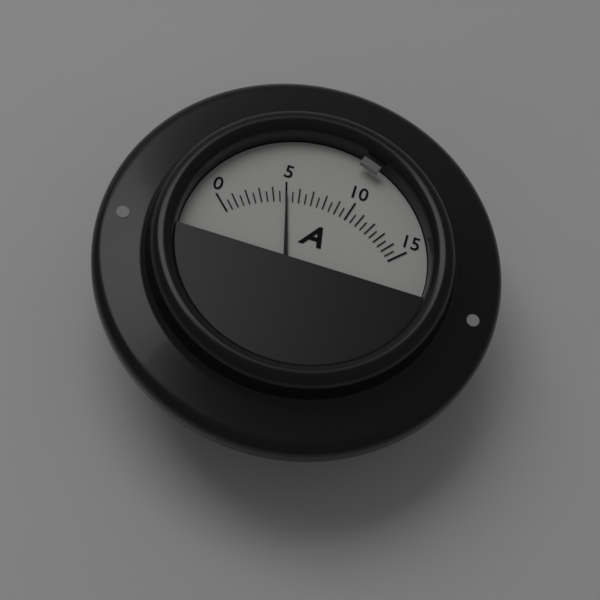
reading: 5.0 A
